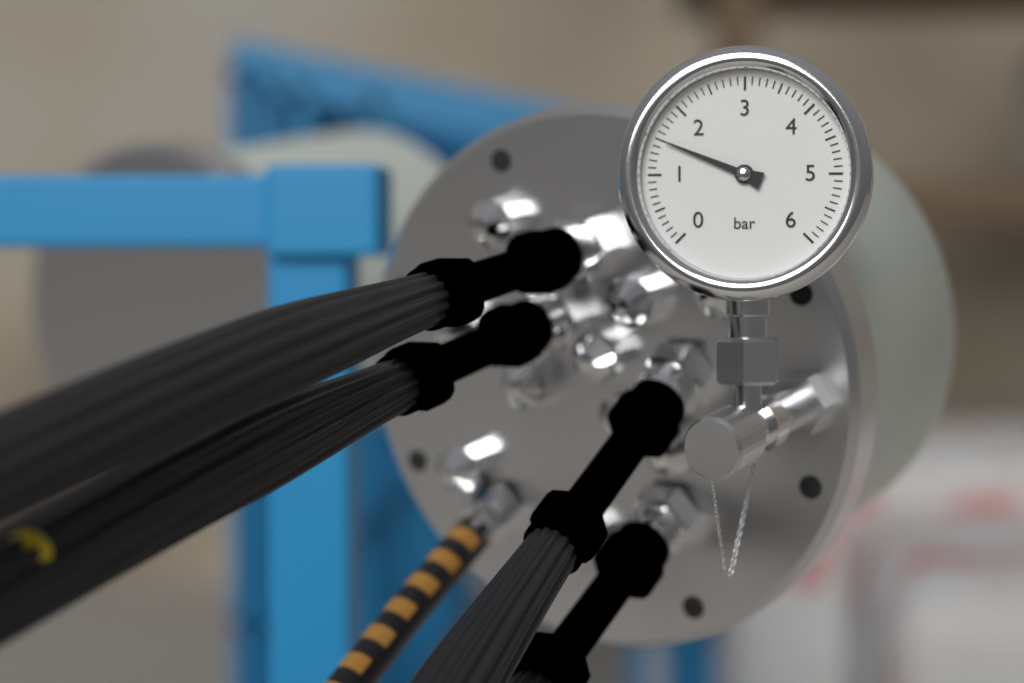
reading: 1.5 bar
